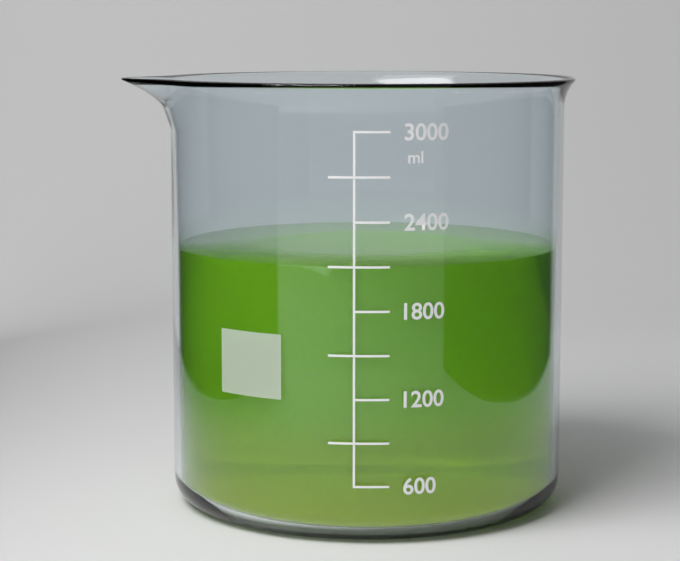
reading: 2100 ml
